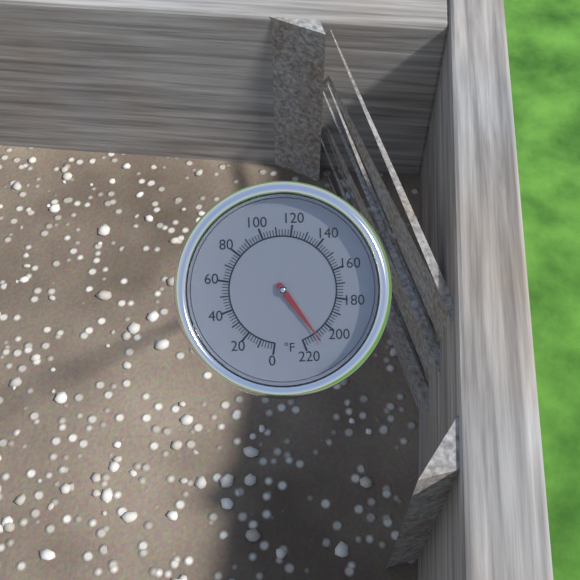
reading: 210 °F
